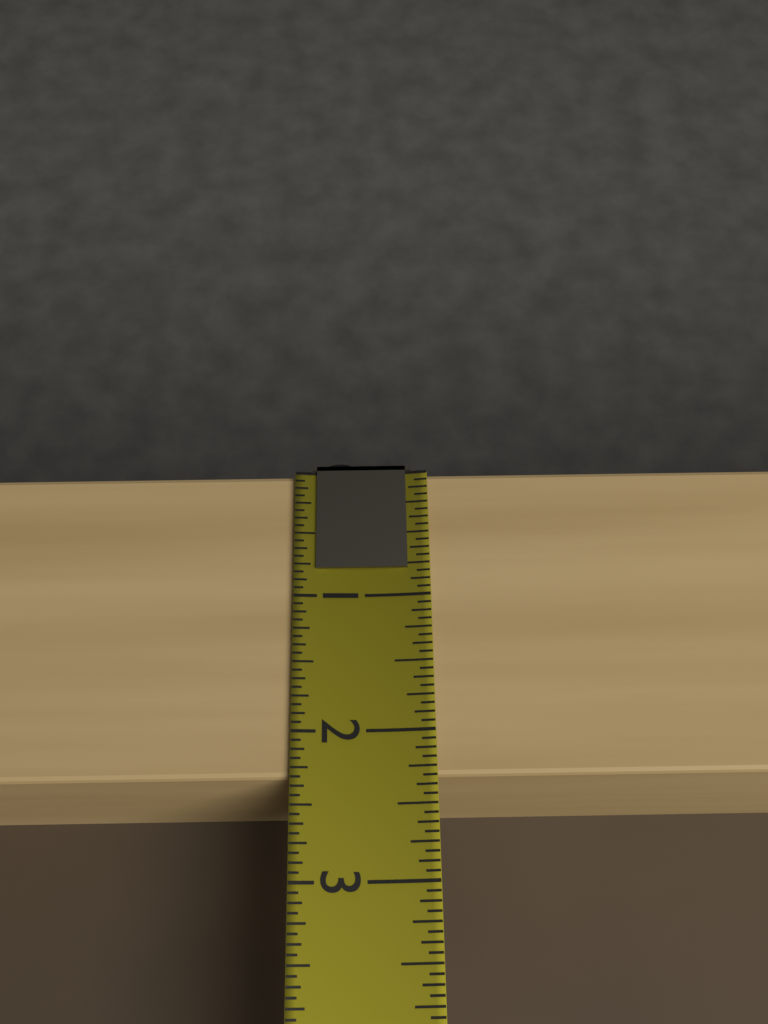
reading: 2.3125 (no unit)
